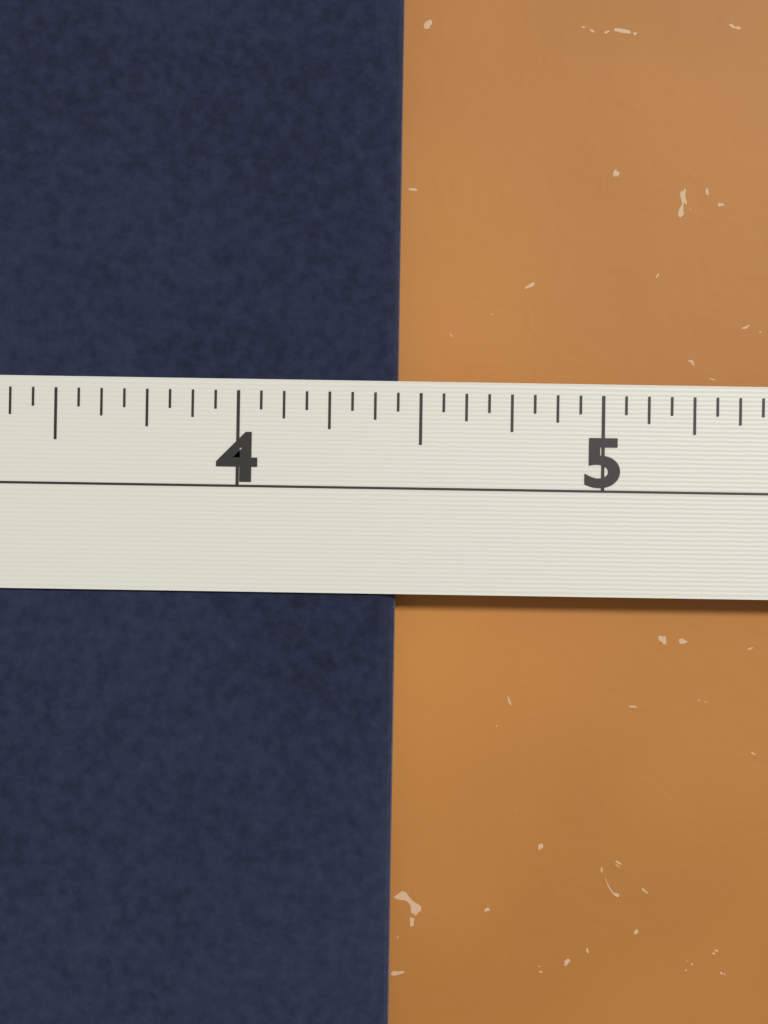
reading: 4.4375 in
